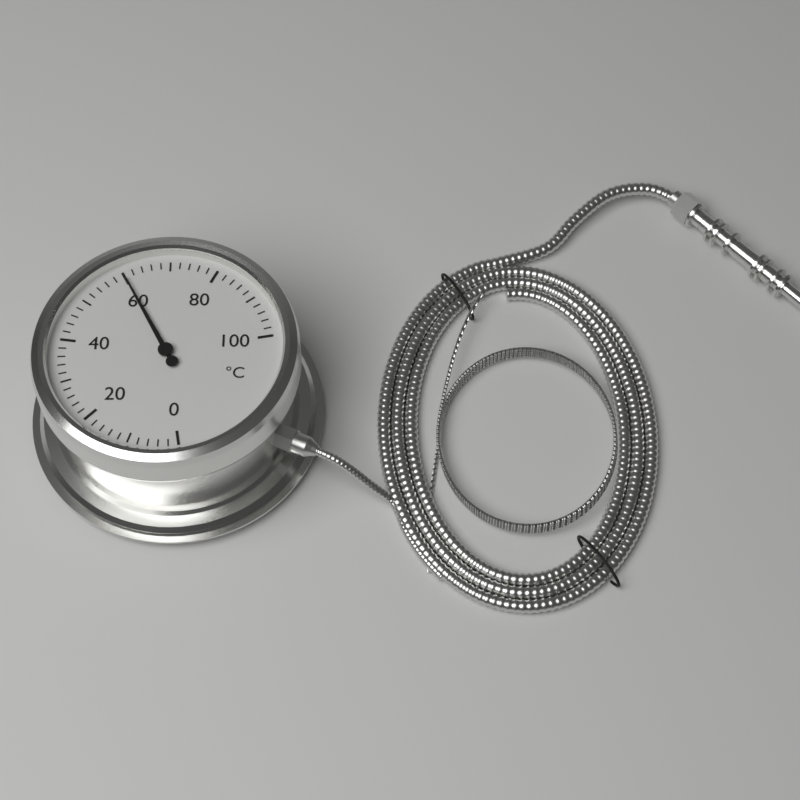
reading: 60 °C
